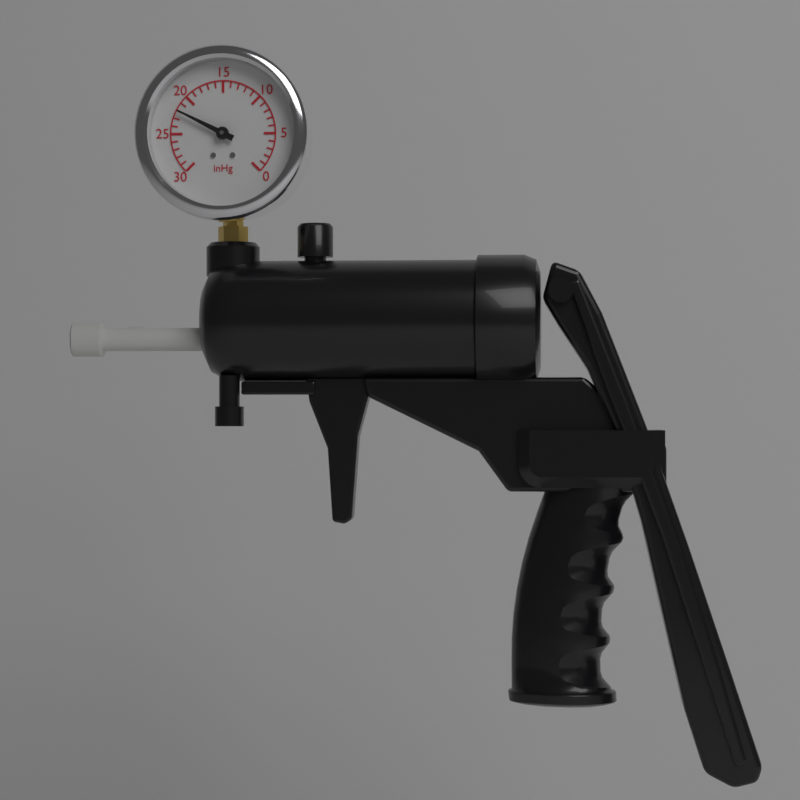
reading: 22 inHg
